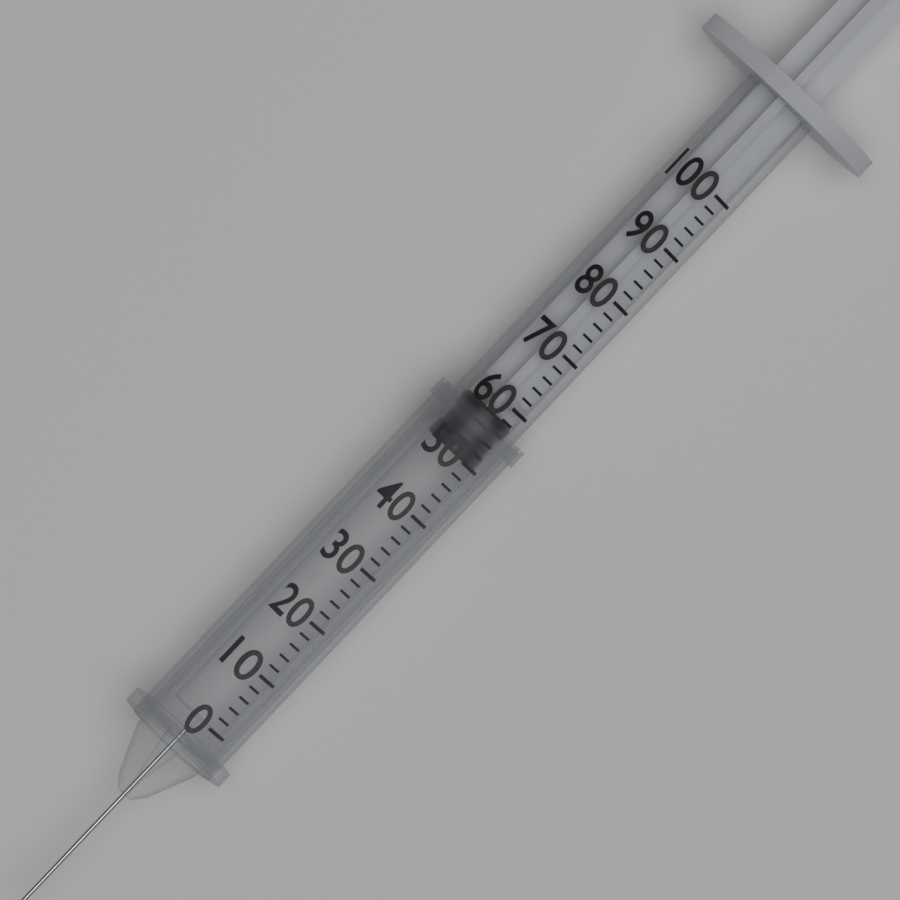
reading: 50 (no unit)
